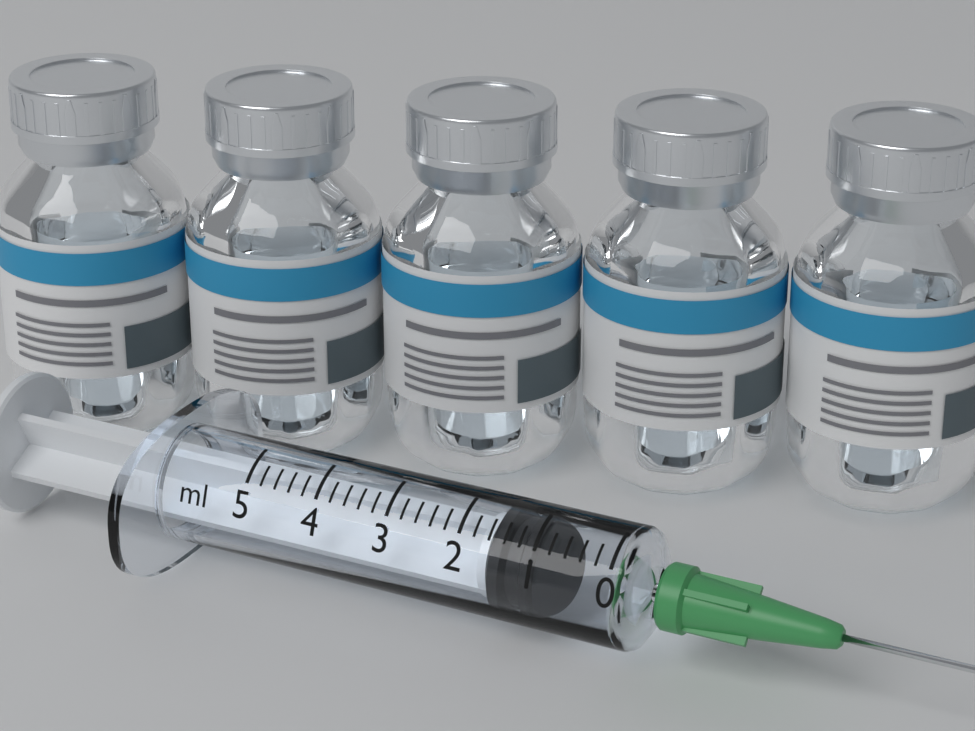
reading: 1.0 ml
